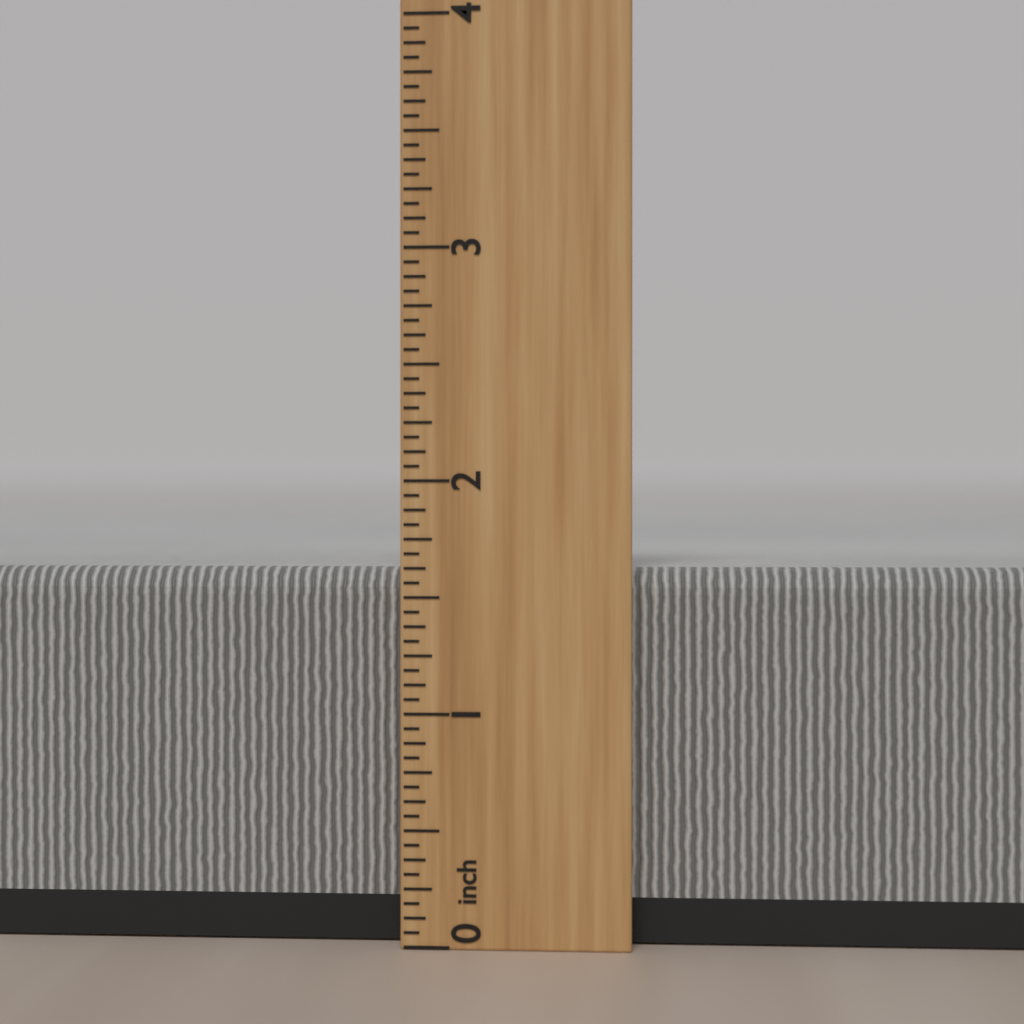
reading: 1.6250 inch
